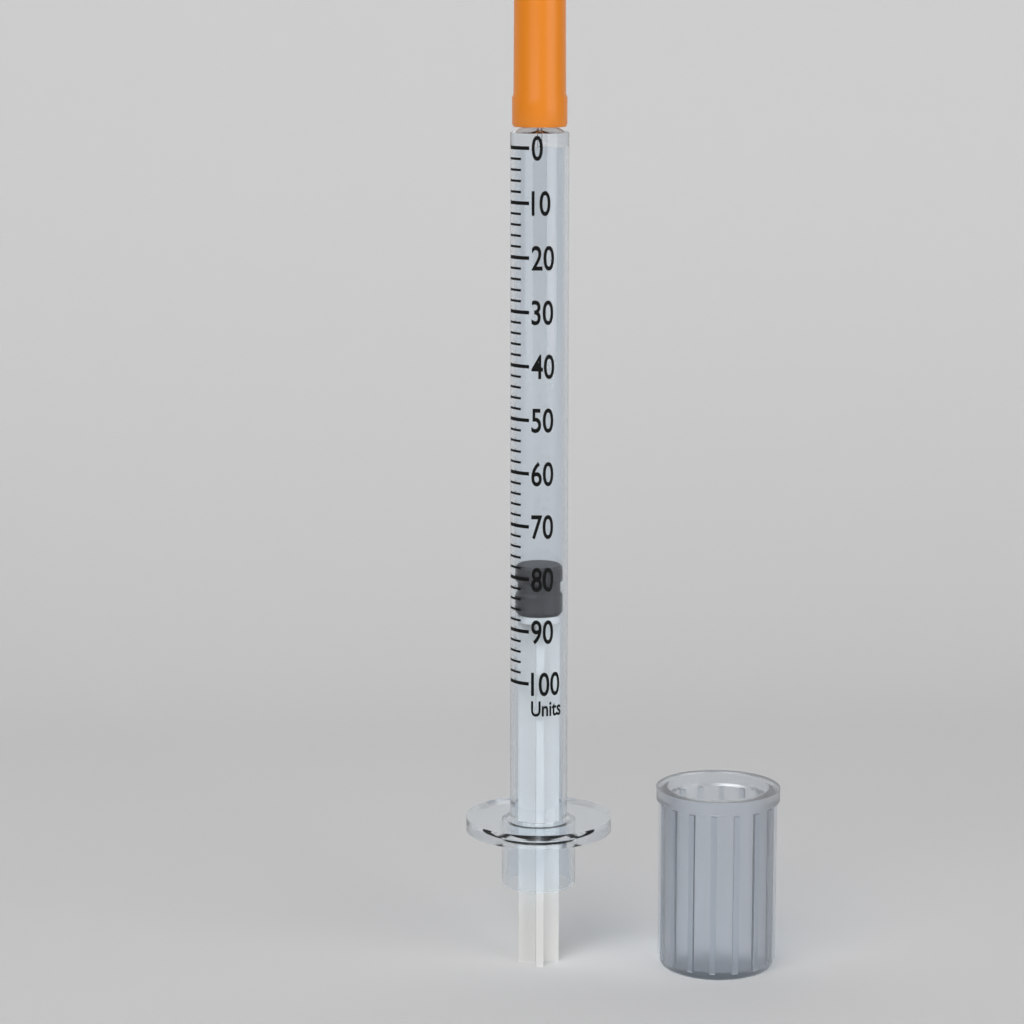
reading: 78 units
